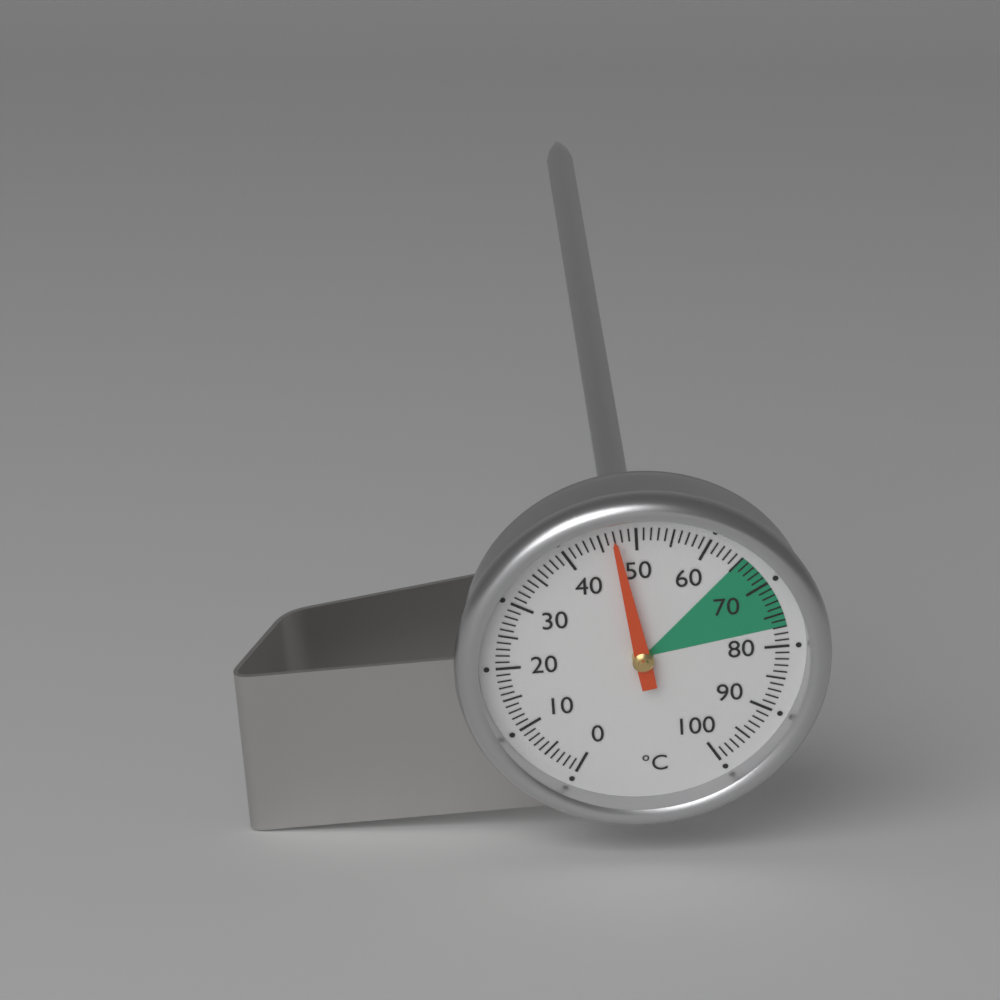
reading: 47 °C
